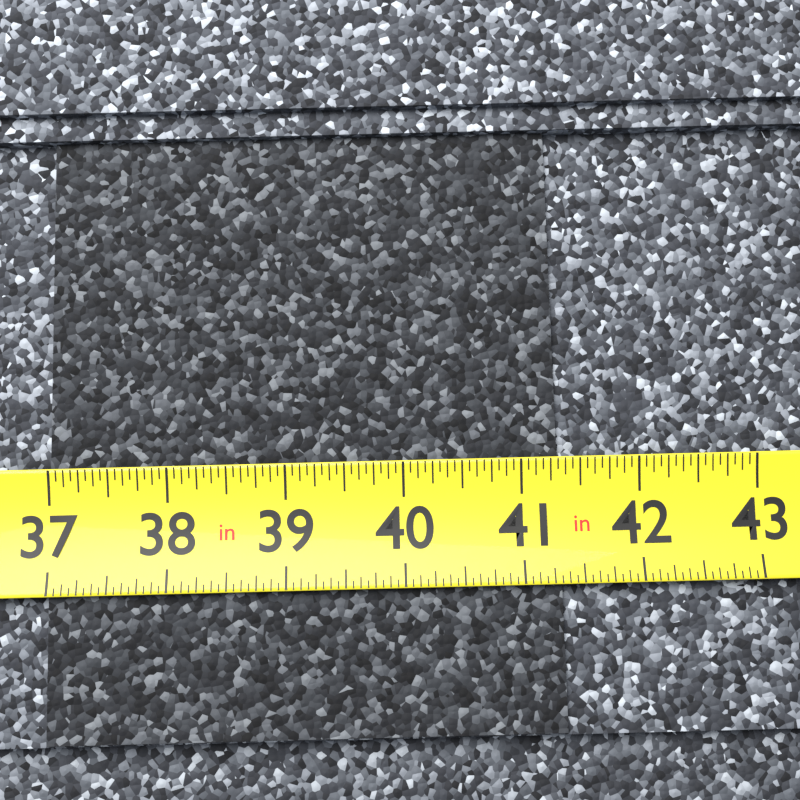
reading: 41.3125 in
